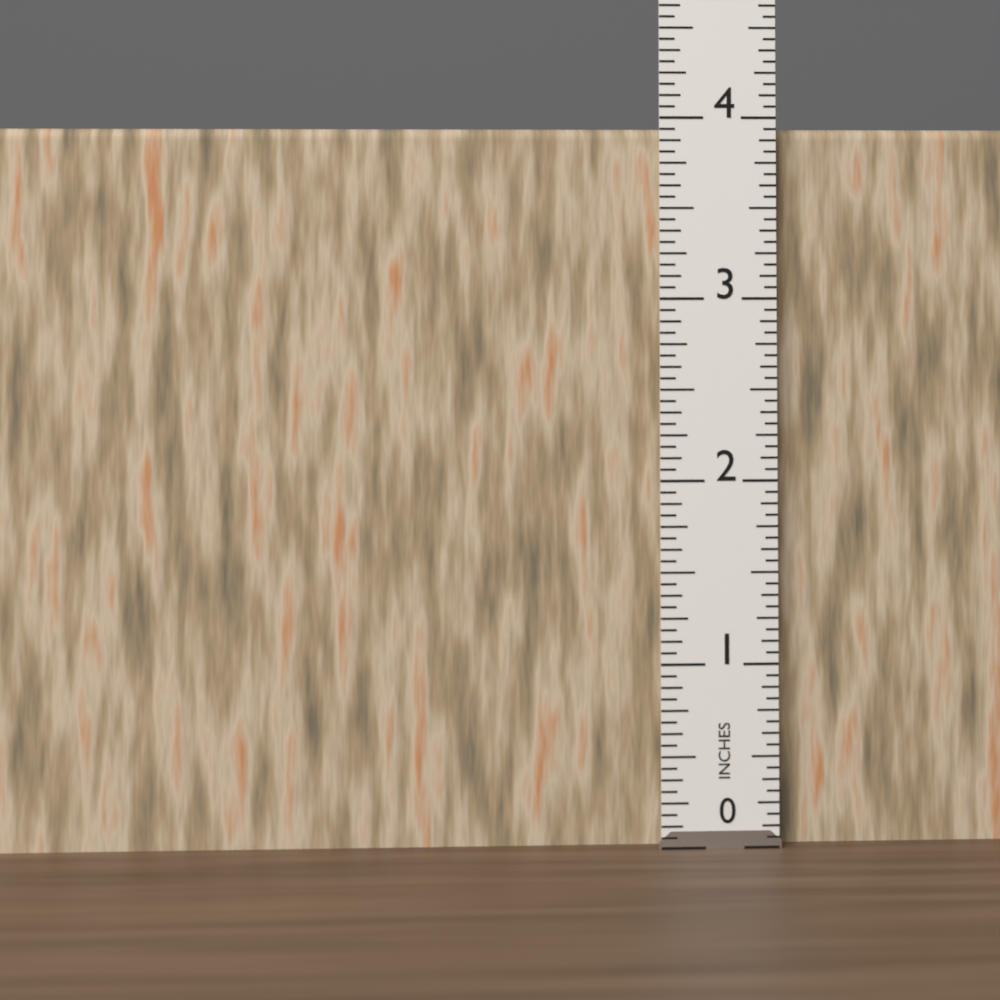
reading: 3.9375 in
